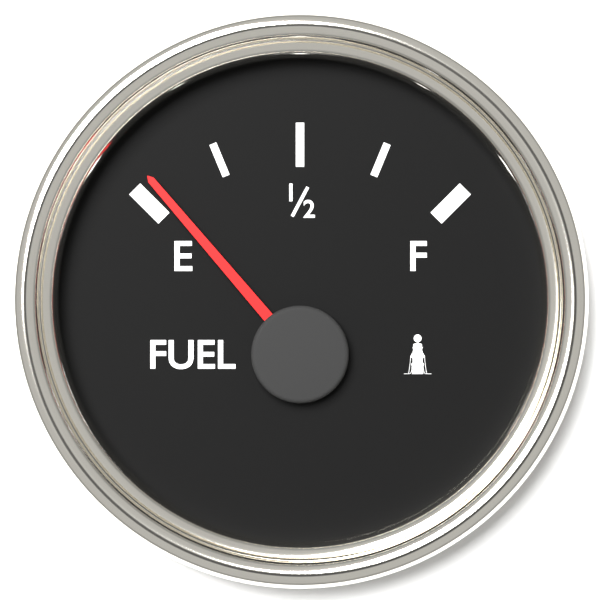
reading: 0.05 (no unit)
